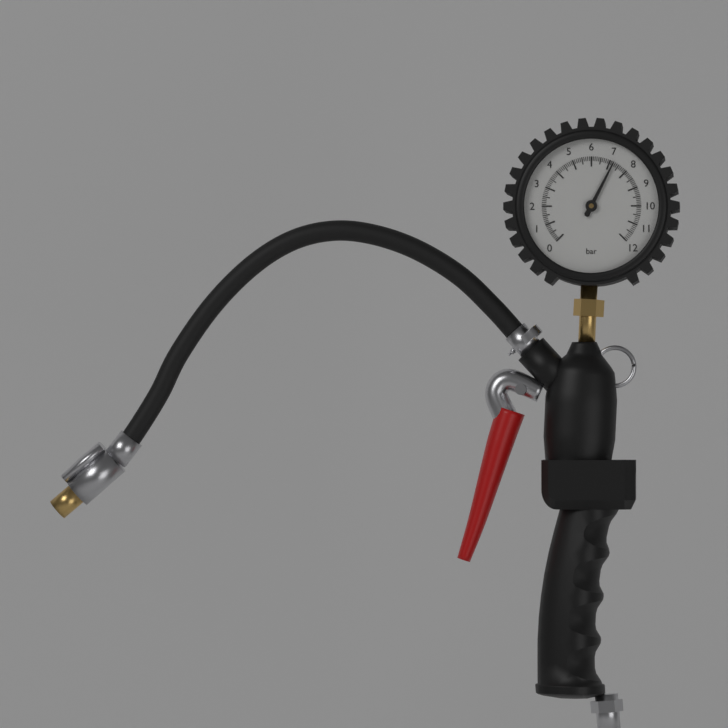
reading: 7.2 bar
